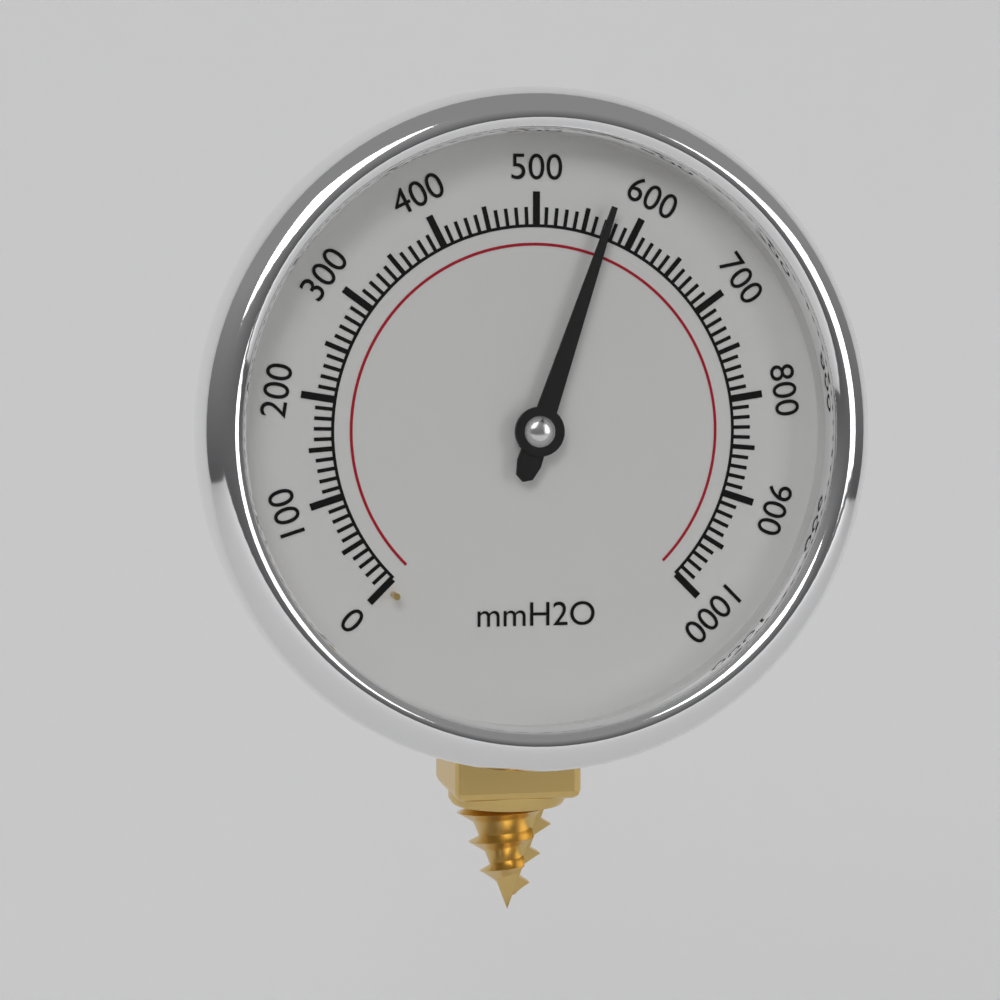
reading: 570 mmH2O
